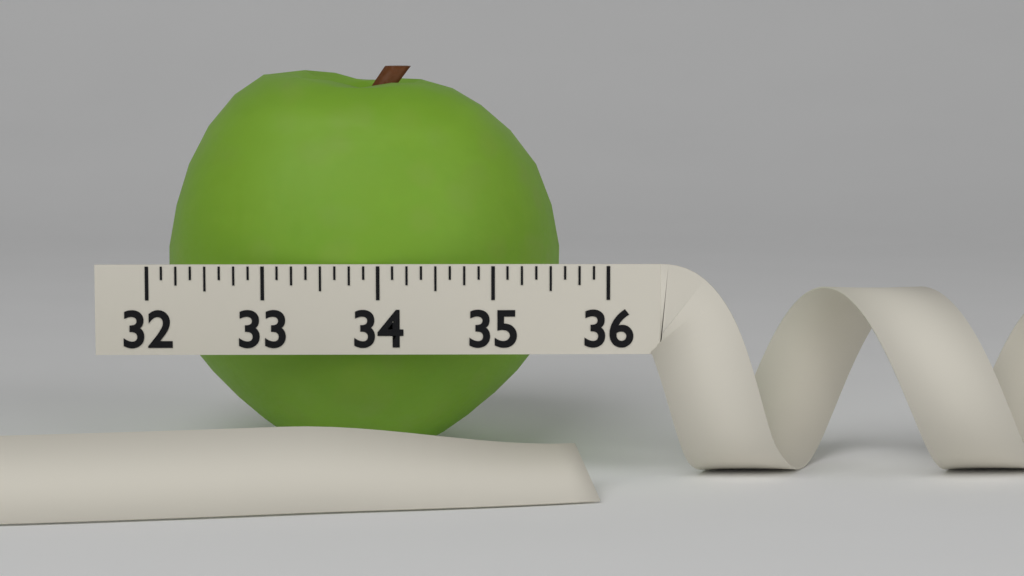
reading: 35.625 (no unit)
